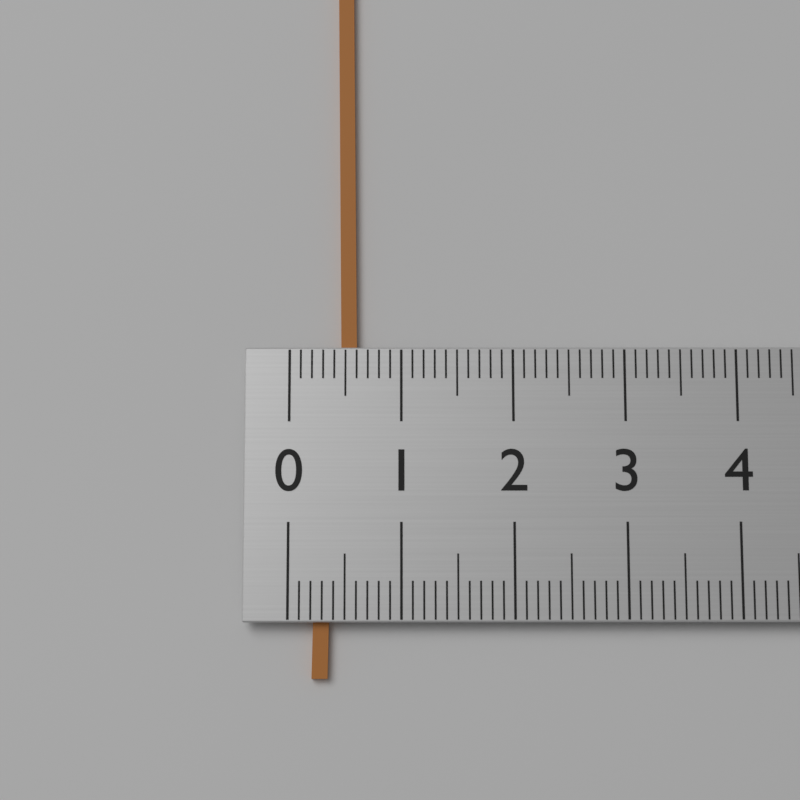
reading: 0.6 (no unit)
